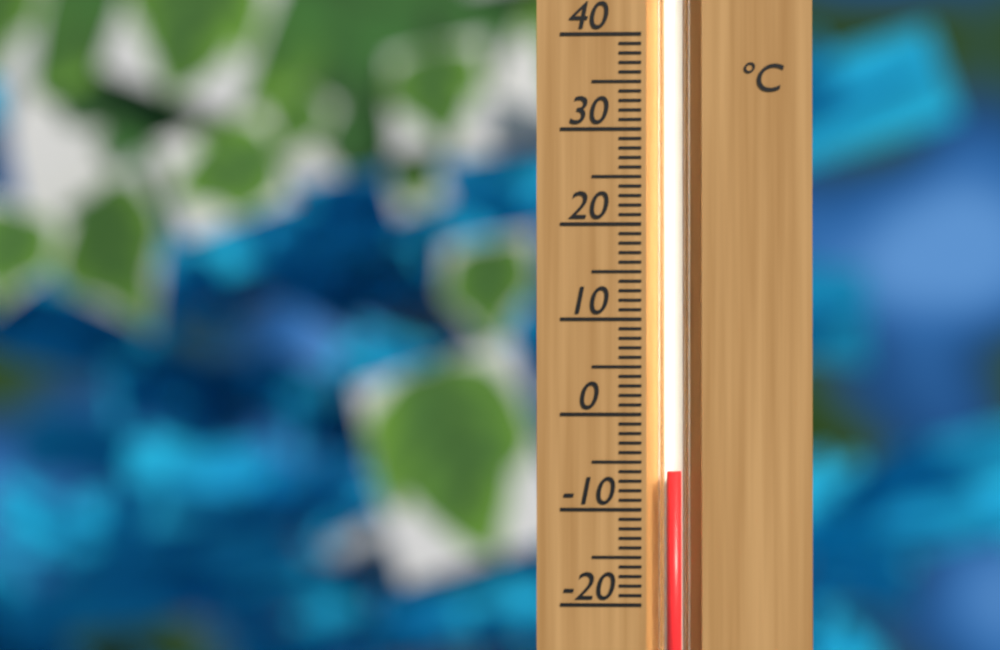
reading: -6 °C
